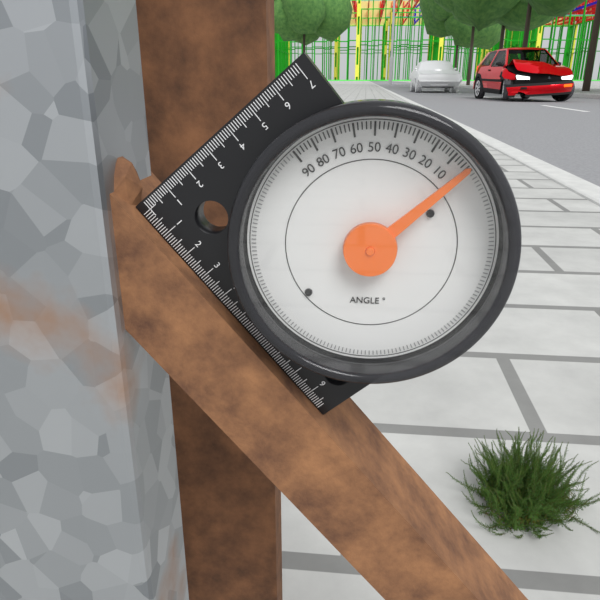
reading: 2 °
